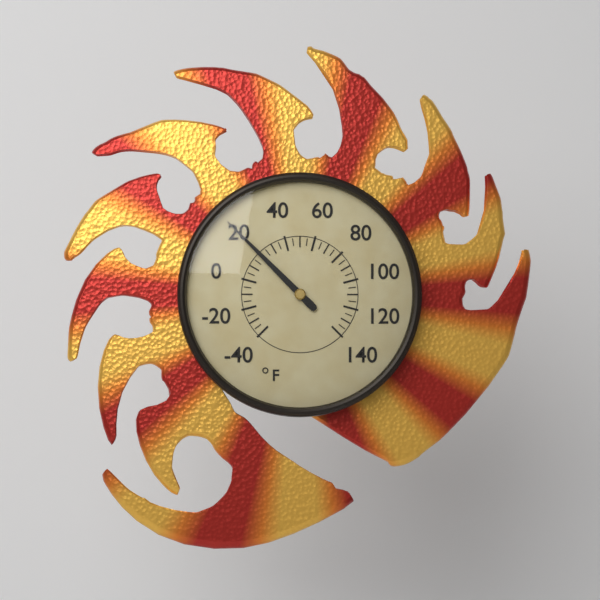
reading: 20 °F
